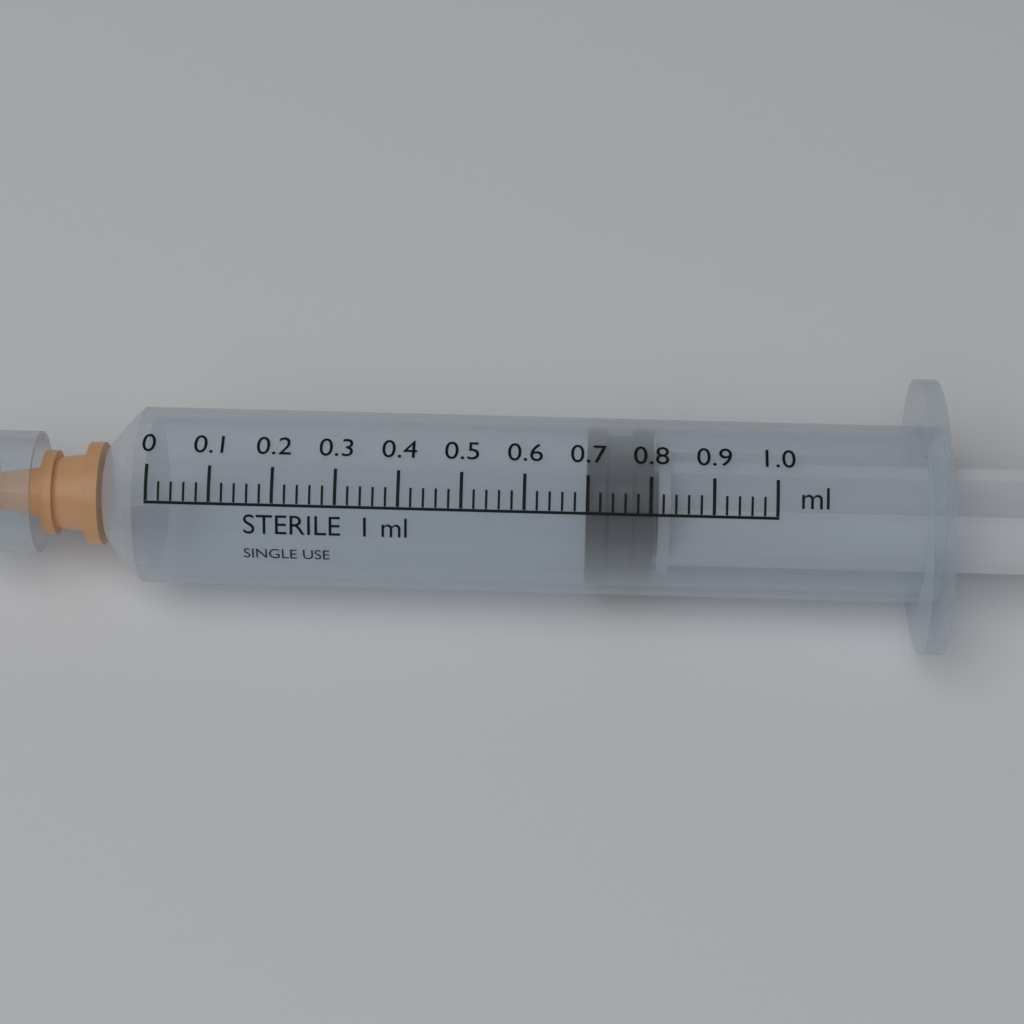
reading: 0.70 ml
